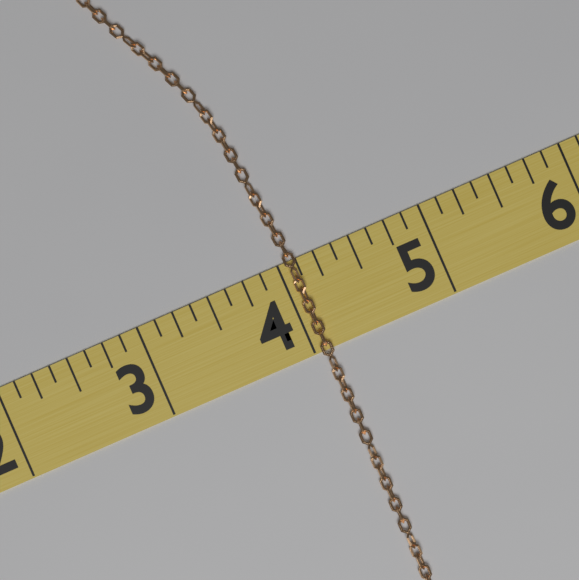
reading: 4.125 (no unit)
